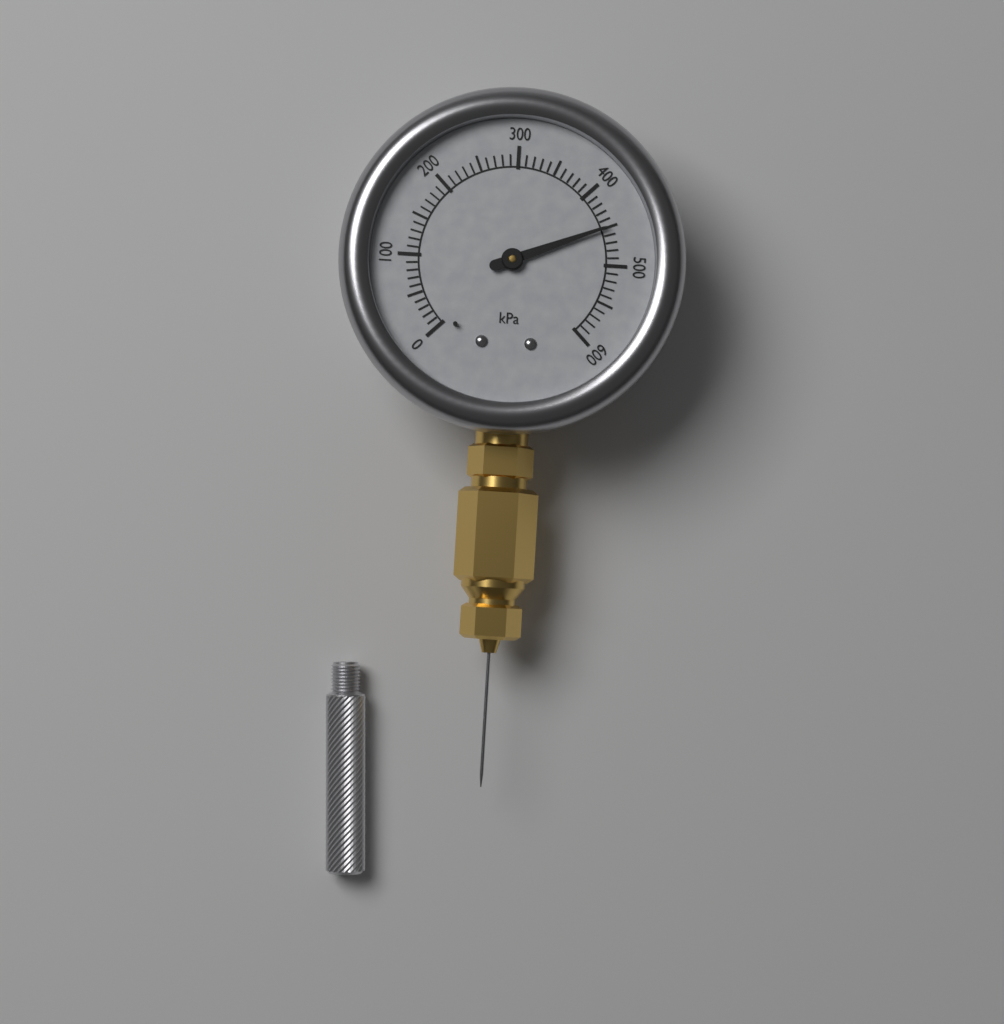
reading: 450 kPa
